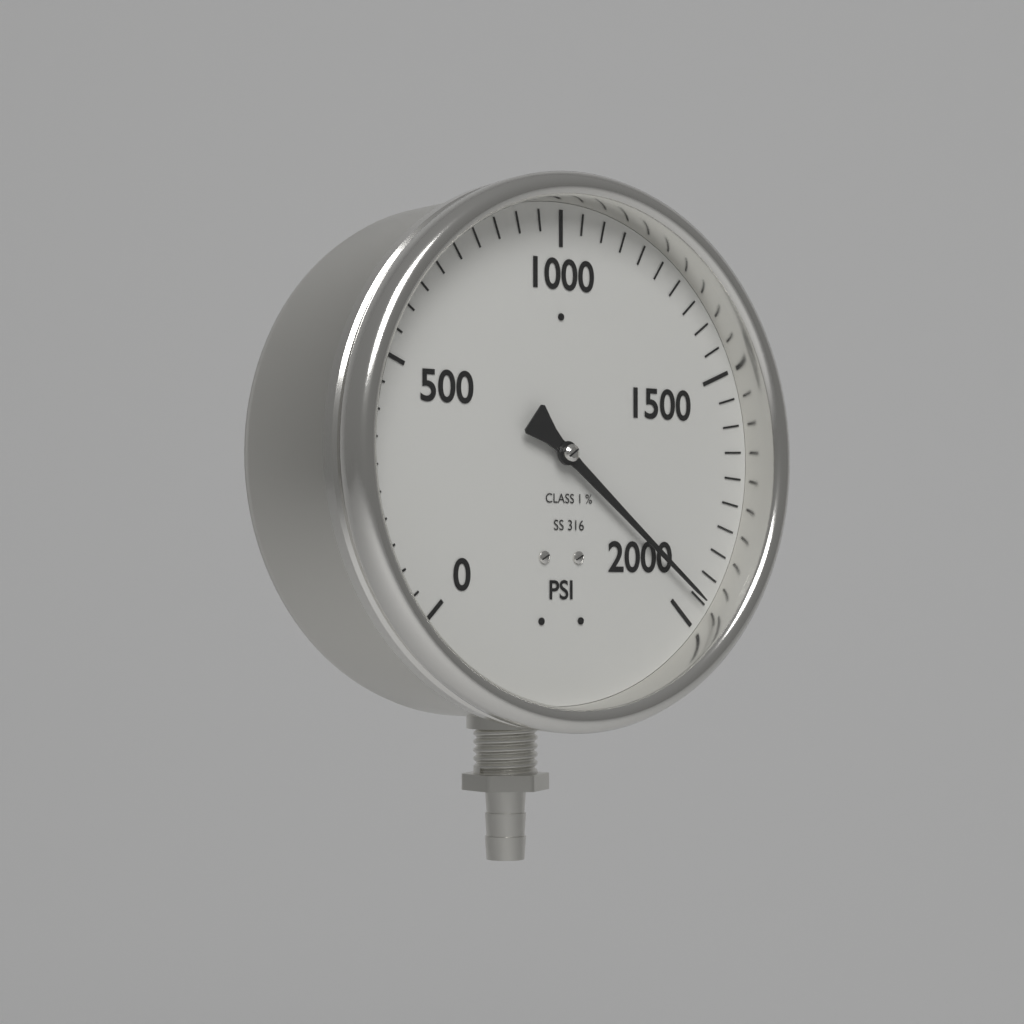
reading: 1950 psi
